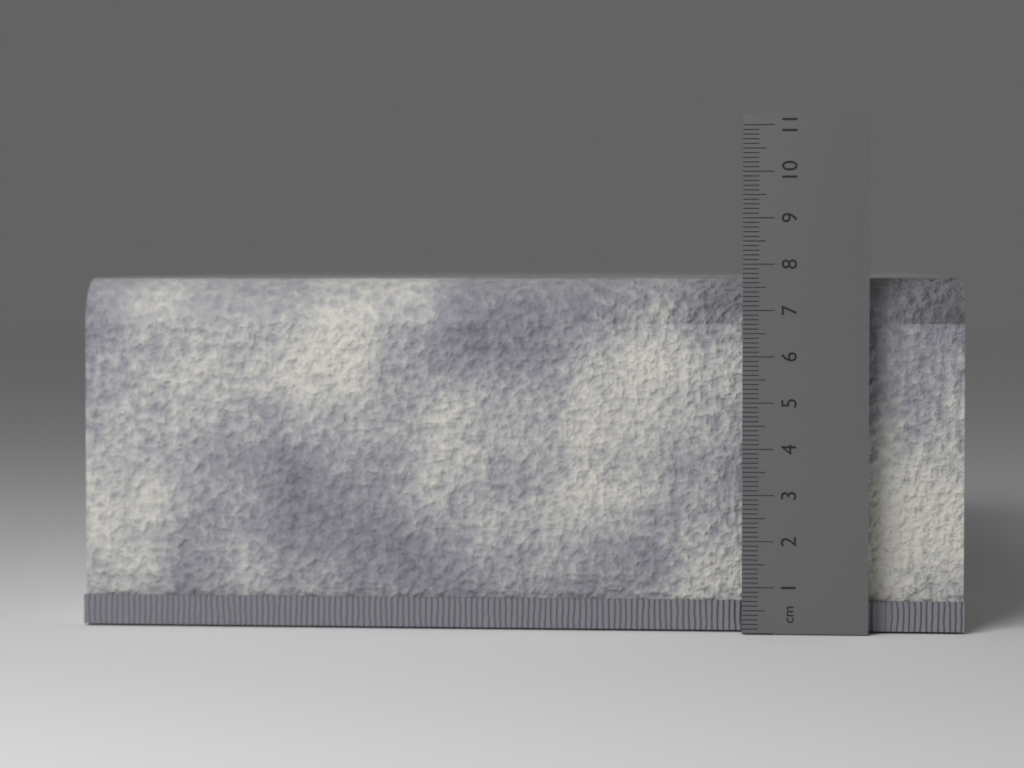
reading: 7.7 cm
